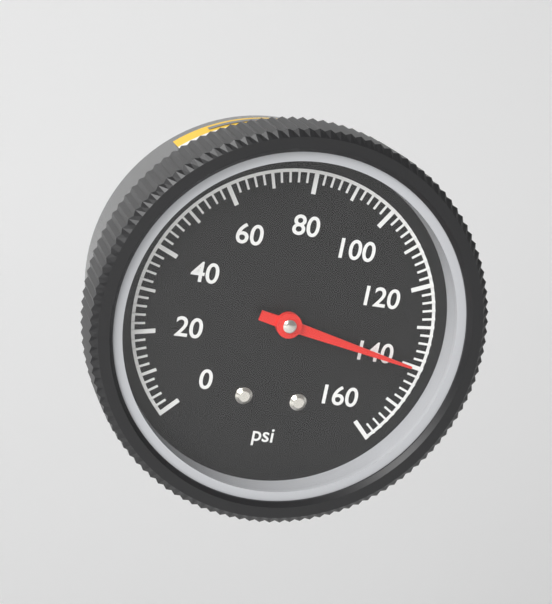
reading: 140 psi
